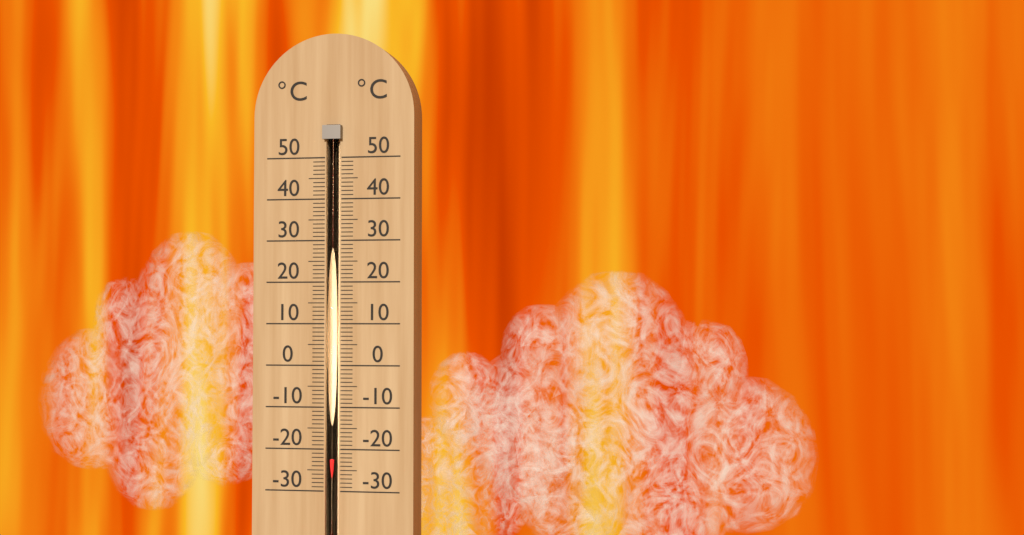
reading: -22 °C
